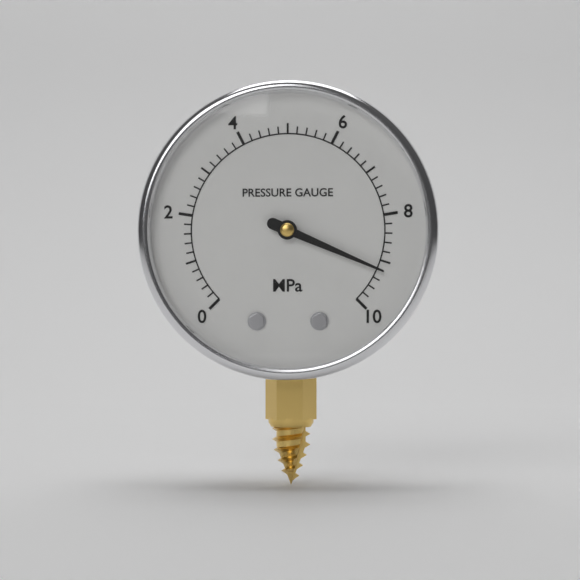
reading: 9.2 MPa
